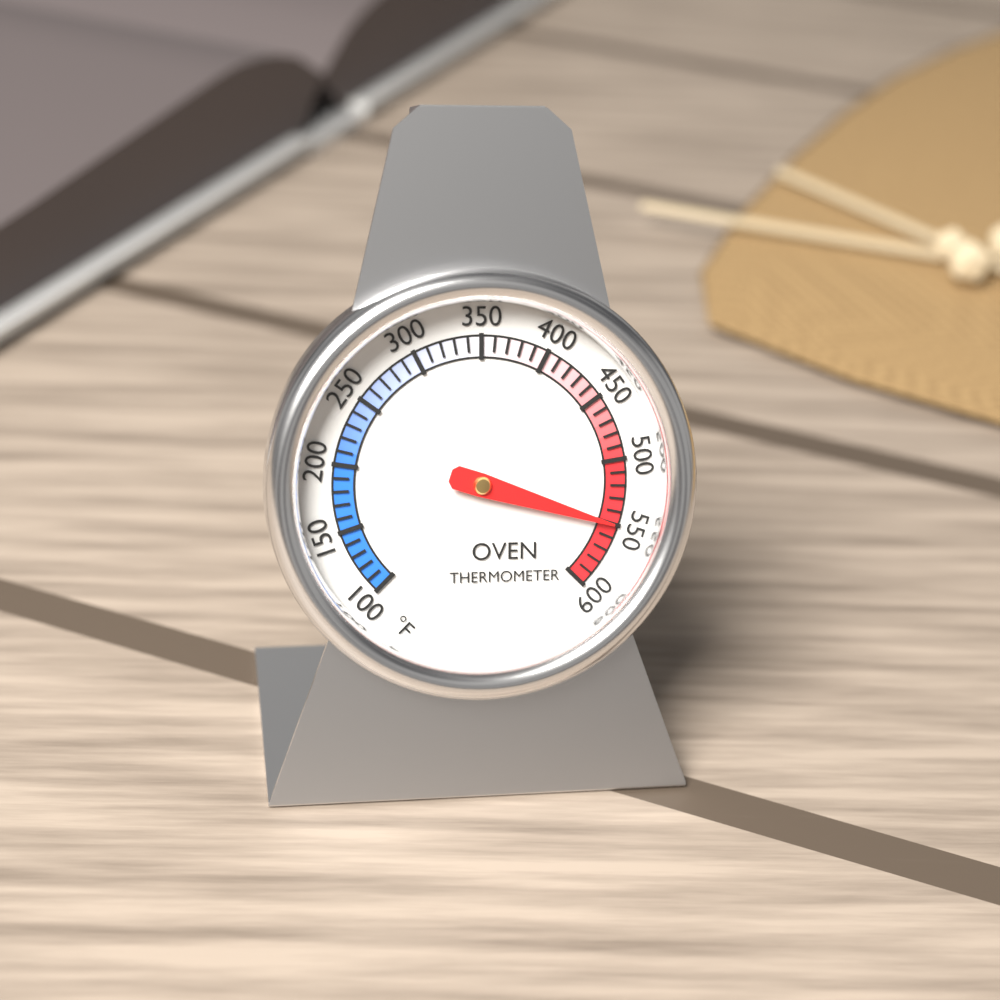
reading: 550 °F
